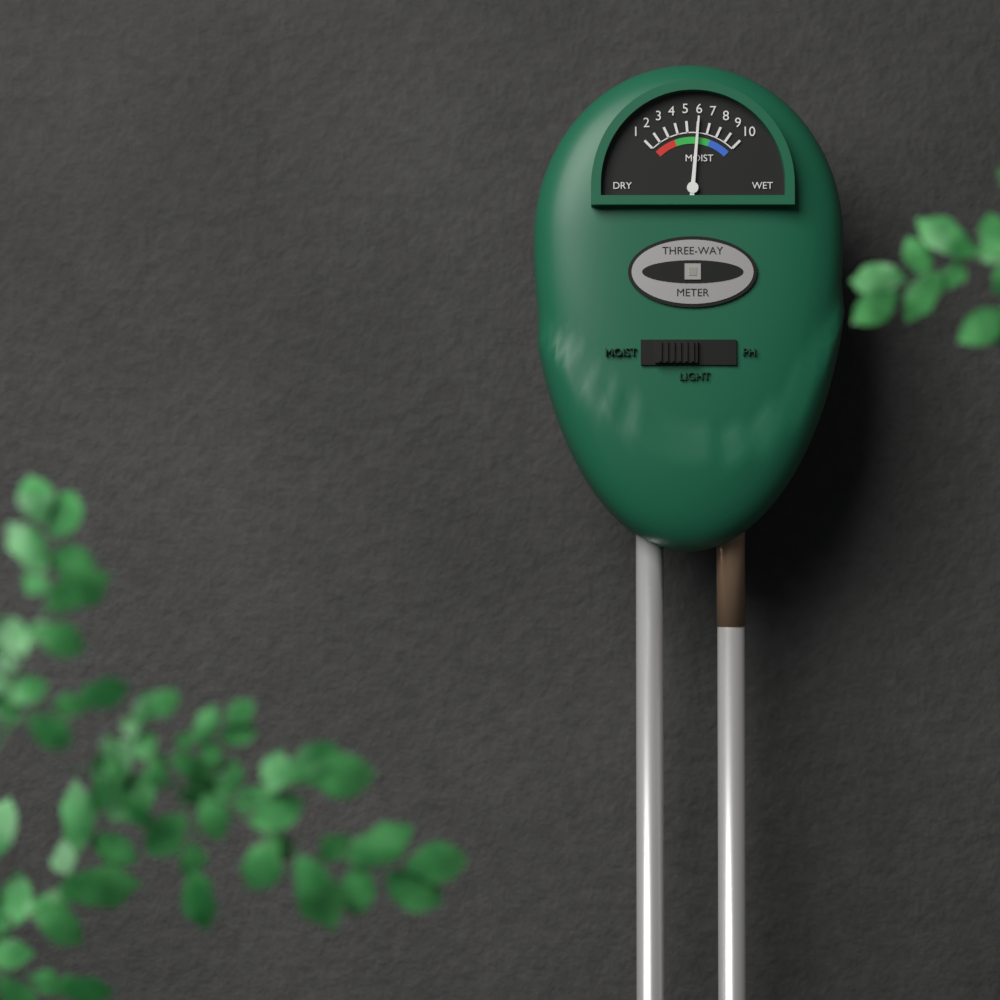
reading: 6 (no unit)
